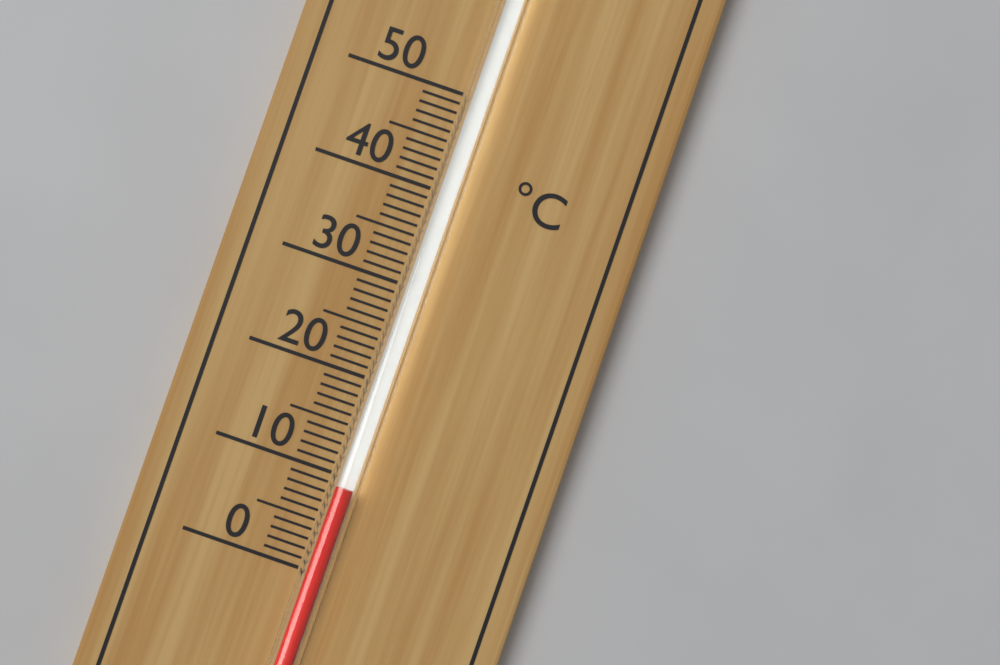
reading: 9 °C
